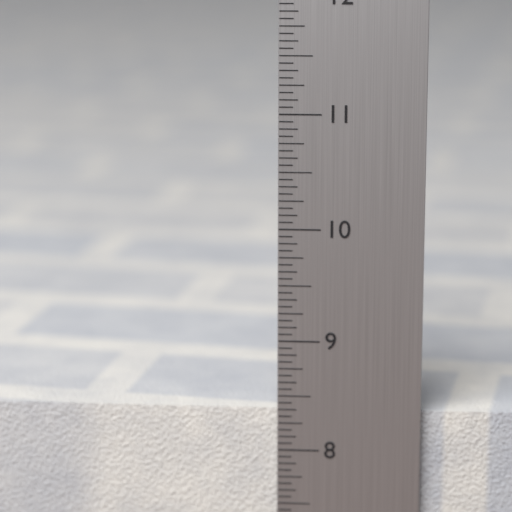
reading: 8.3750 in
